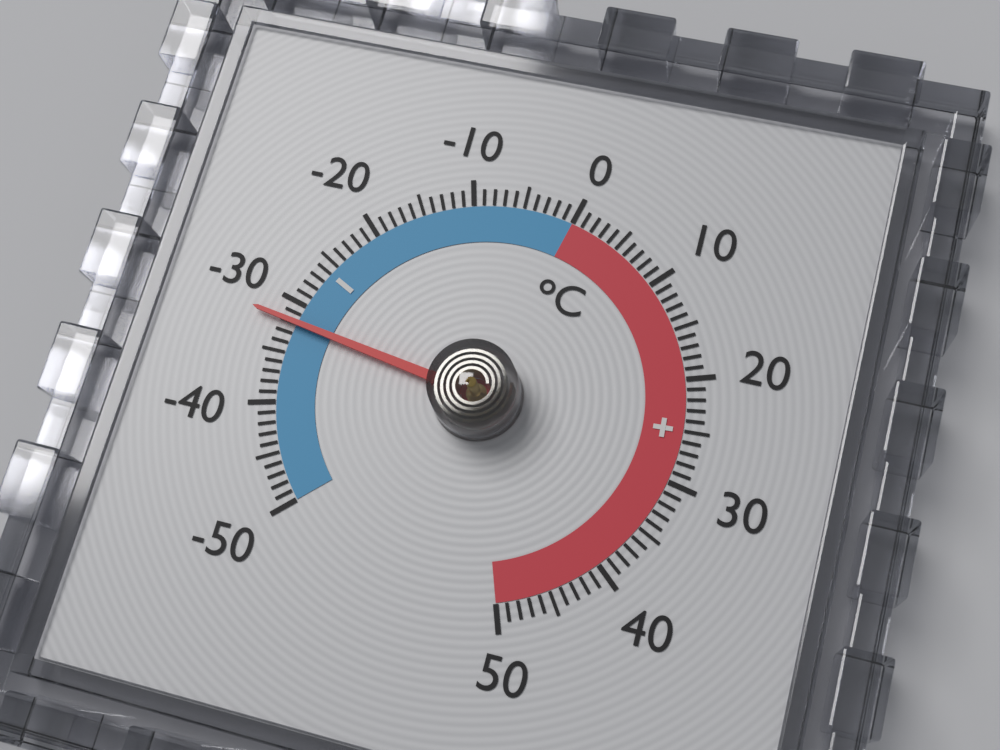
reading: -32 °C
